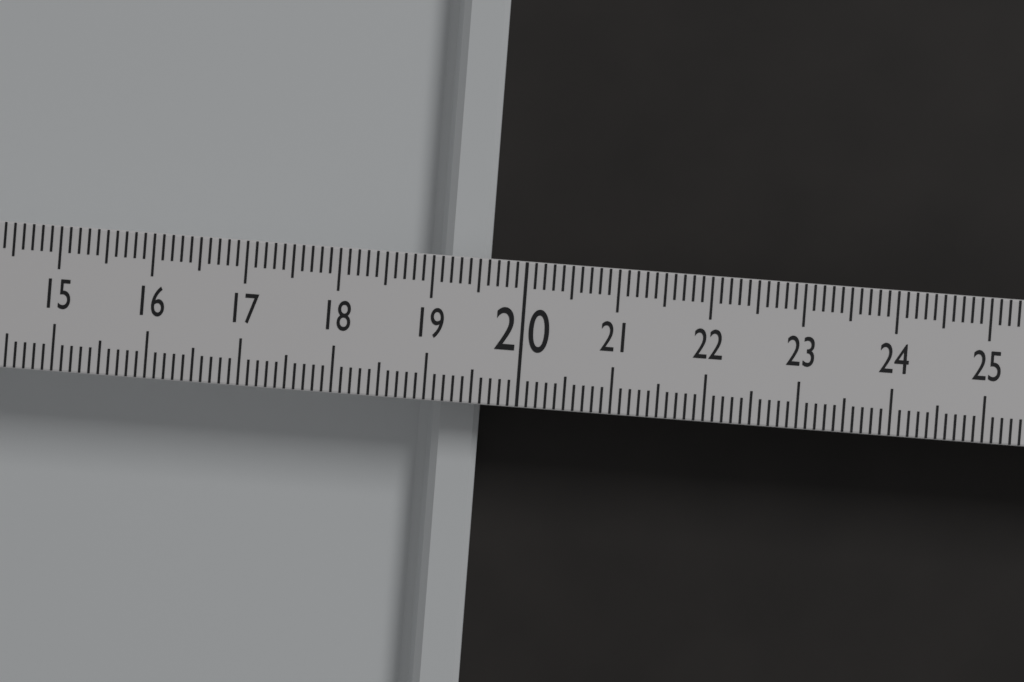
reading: 19.6 (no unit)
